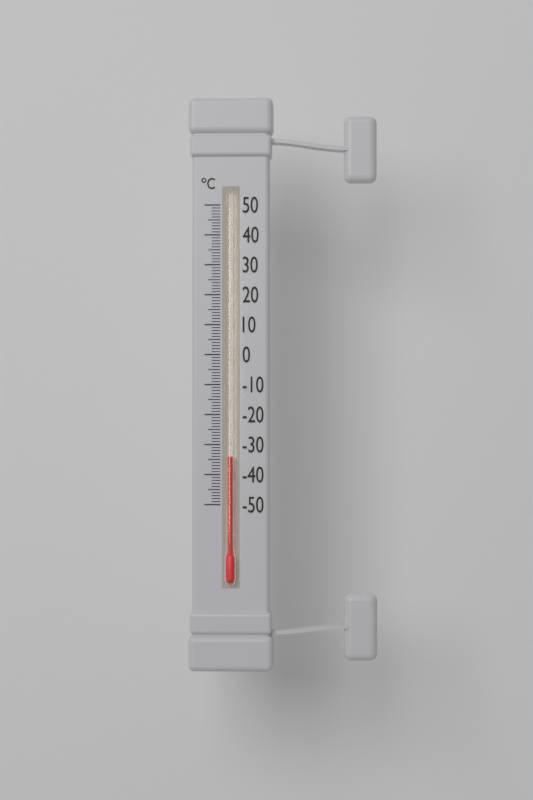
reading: -34 °C
